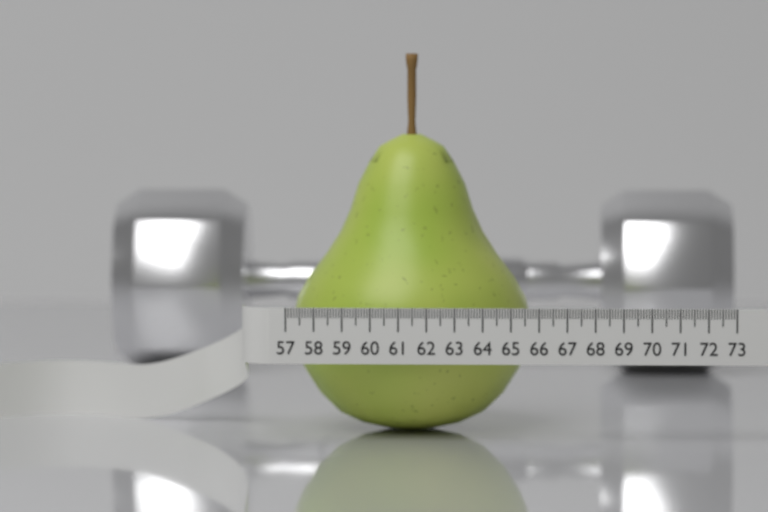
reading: 65.7 (no unit)
